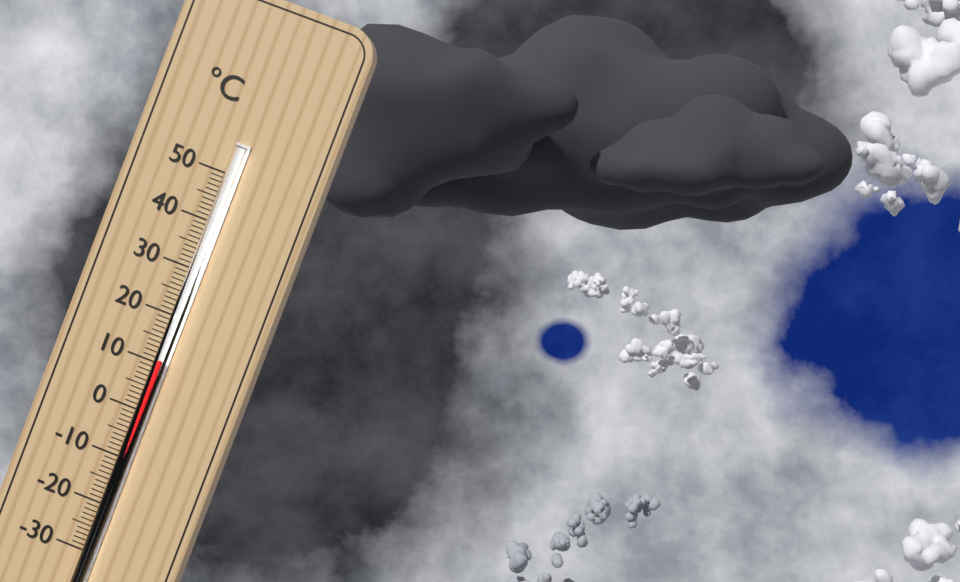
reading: 11 °C
